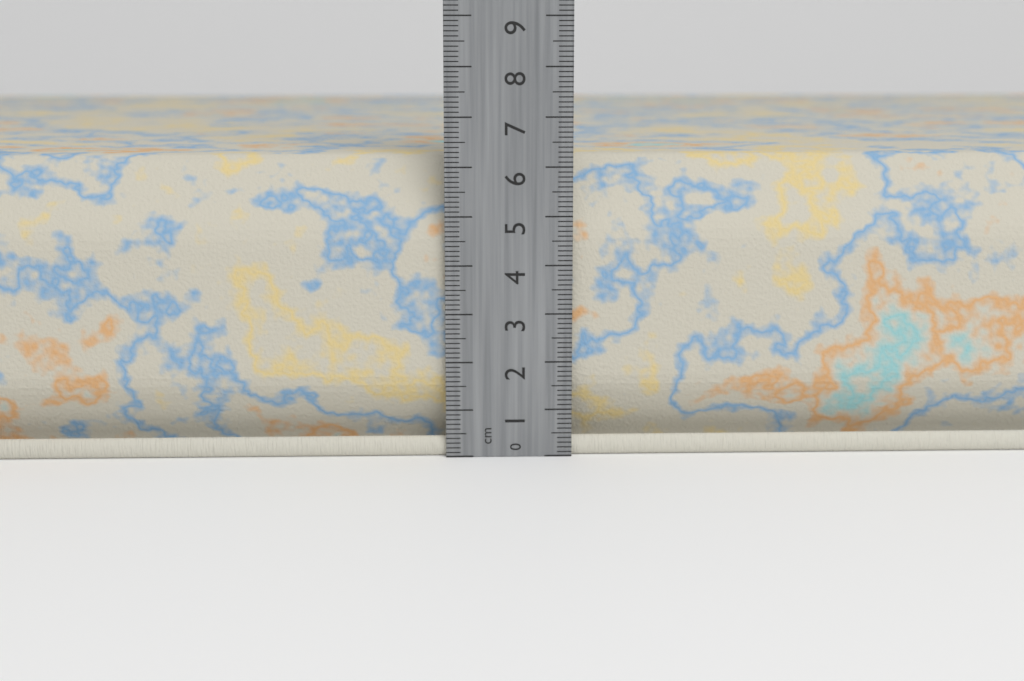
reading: 6.2 cm
